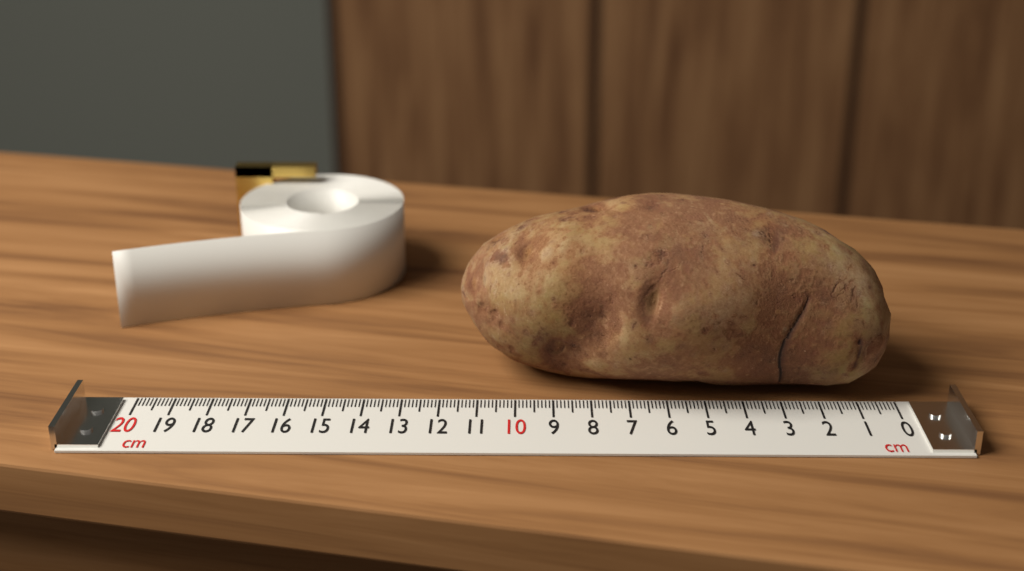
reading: 11.5 cm
